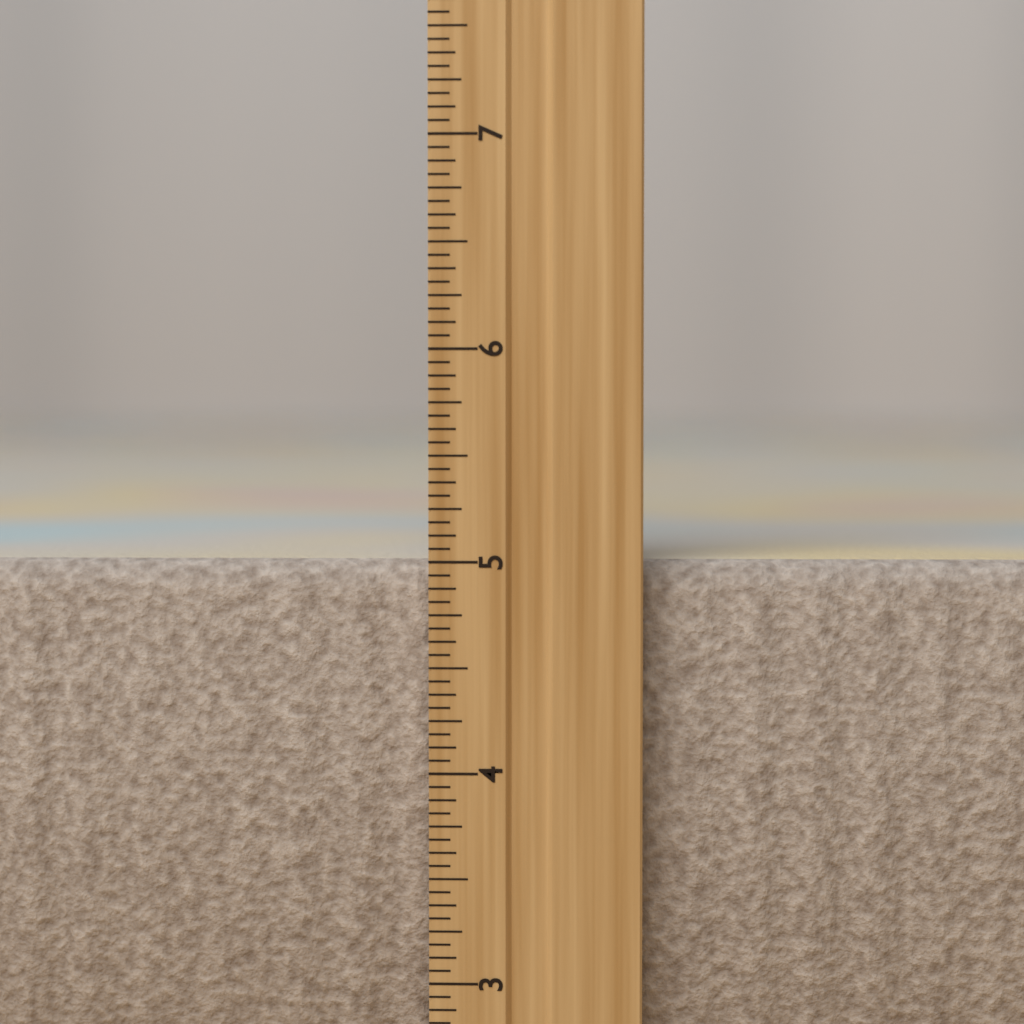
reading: 5.0000 inch
